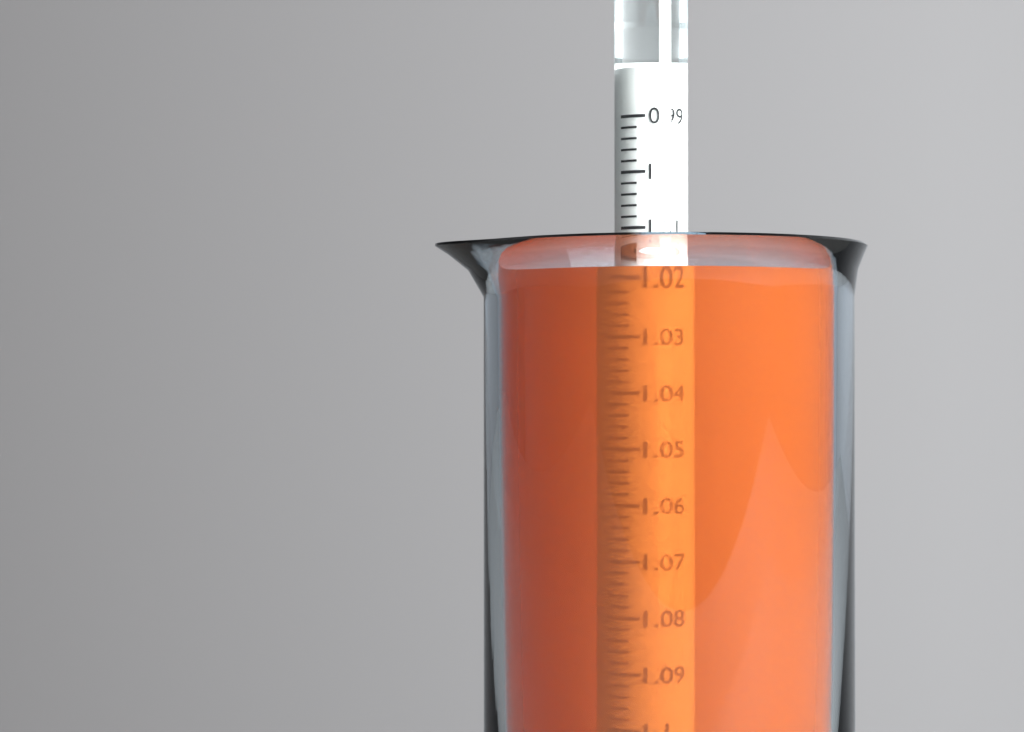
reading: 1.018 (no unit)
